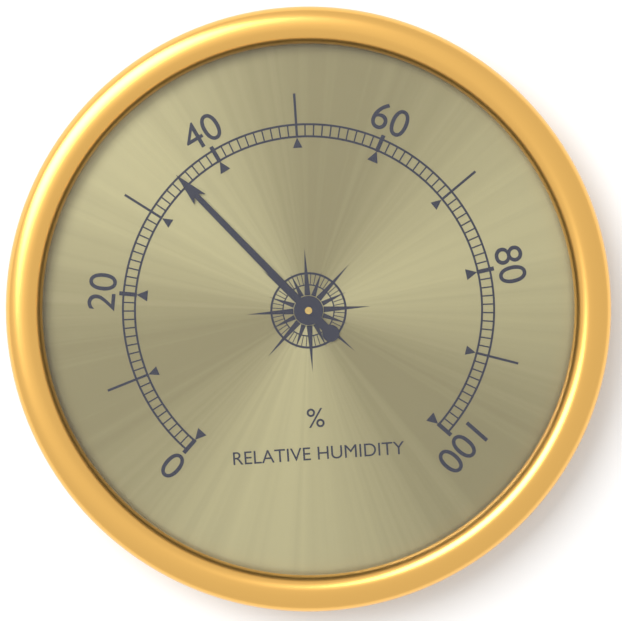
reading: 35 %
